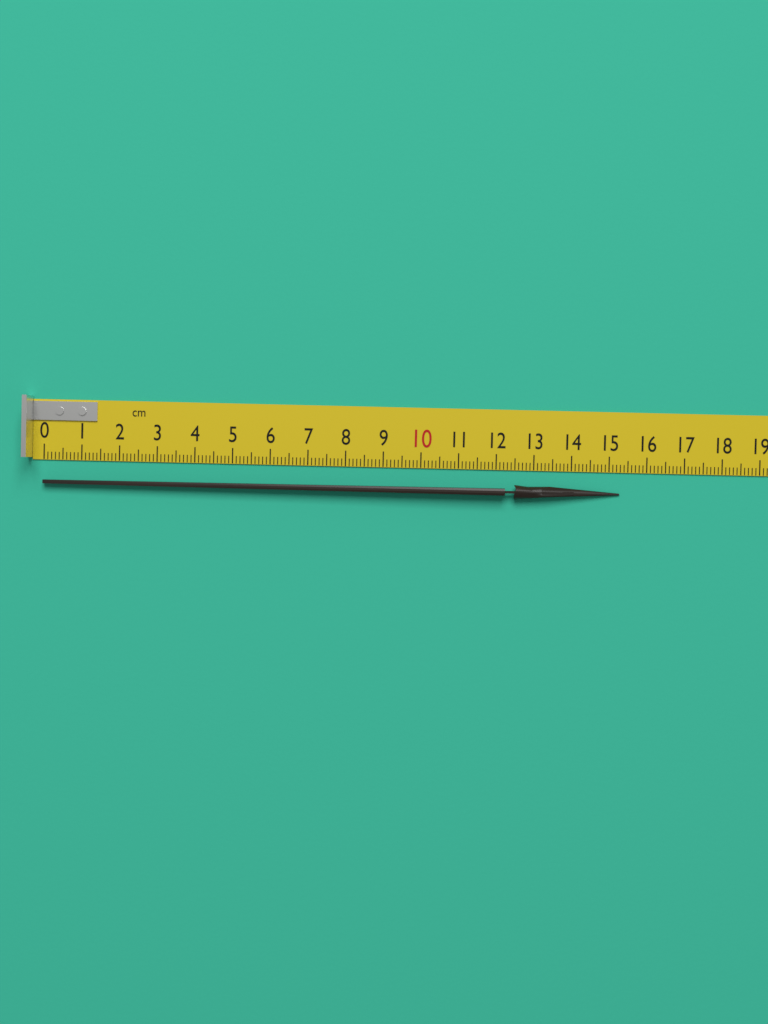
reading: 15.3 cm
